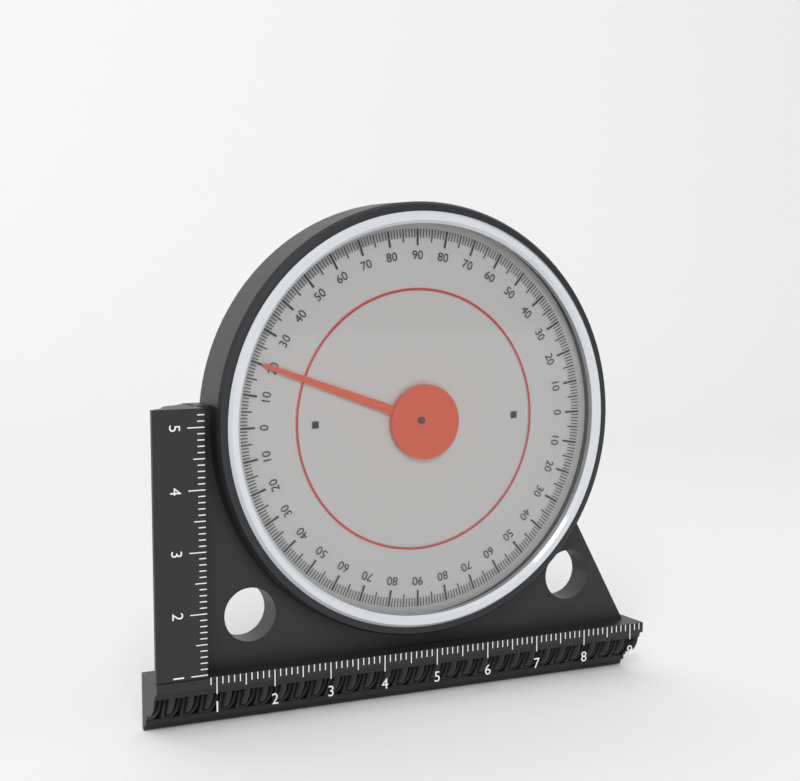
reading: 20 (no unit)
